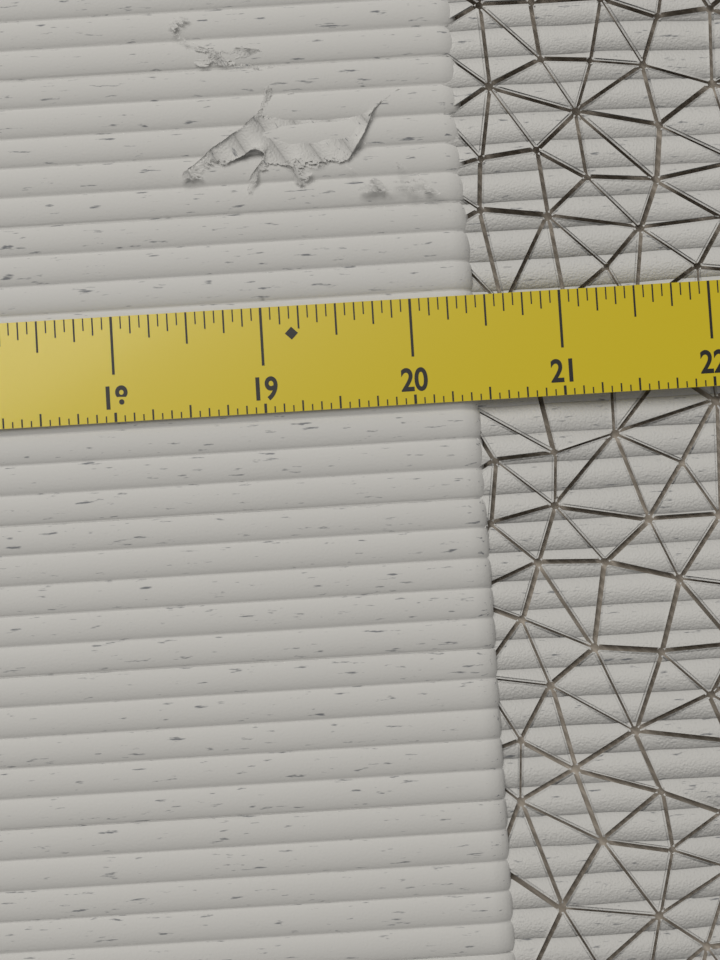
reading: 20.4375 in
